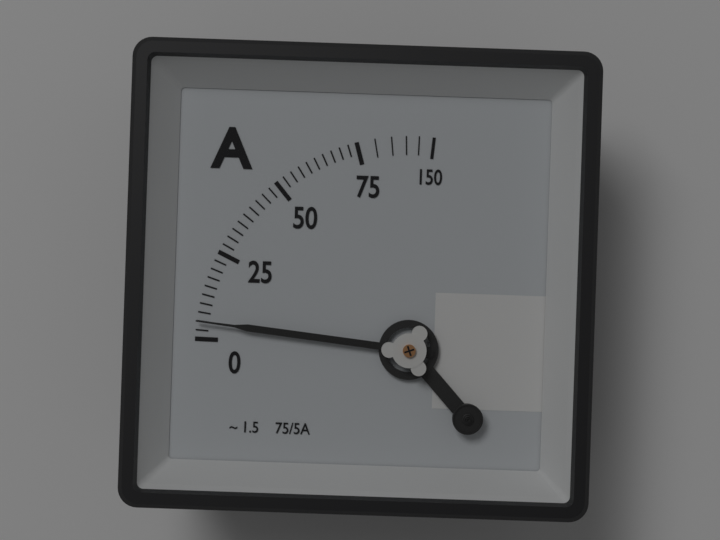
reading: 5.0 A
